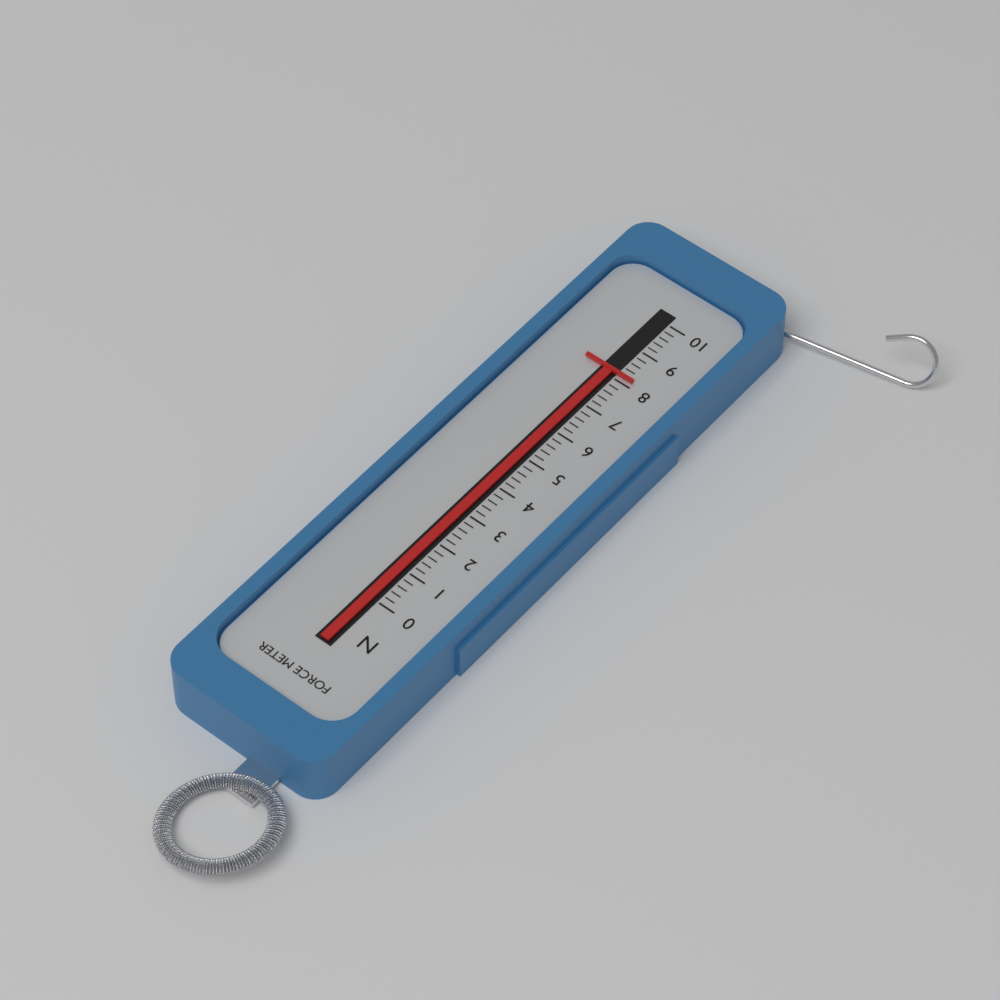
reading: 8.2 N
